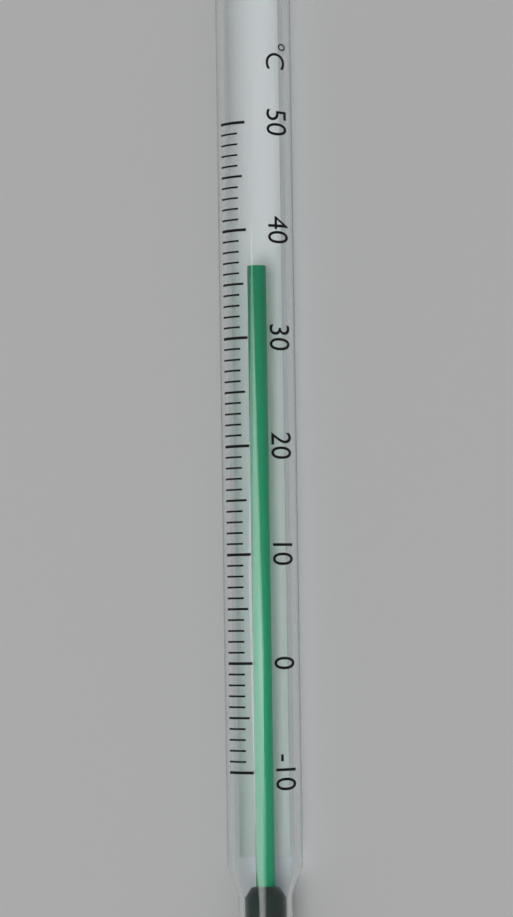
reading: 37 °C
